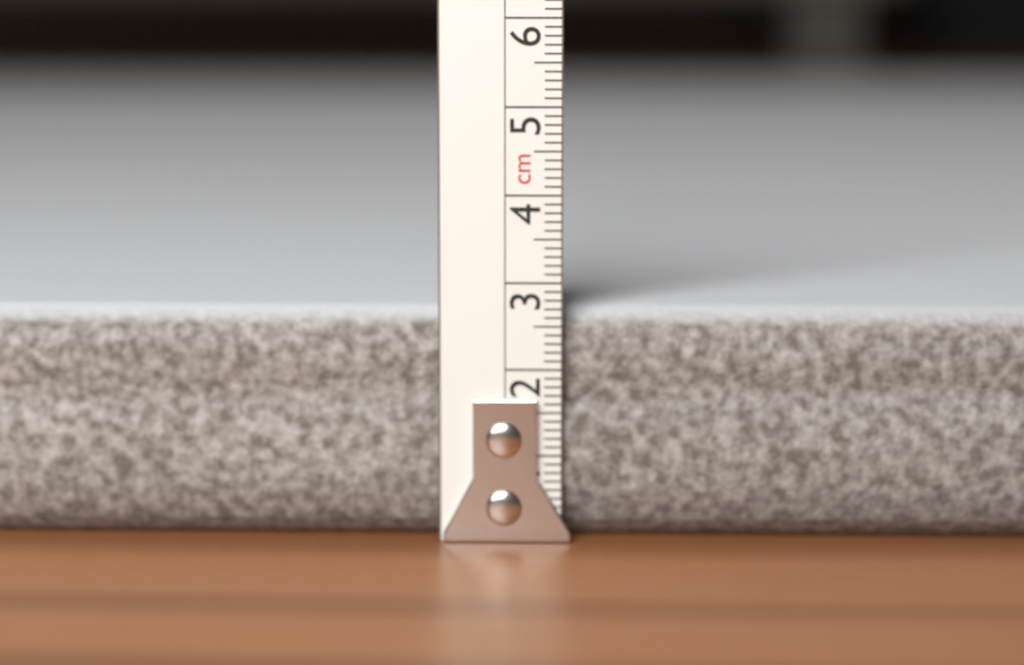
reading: 2.7 cm
